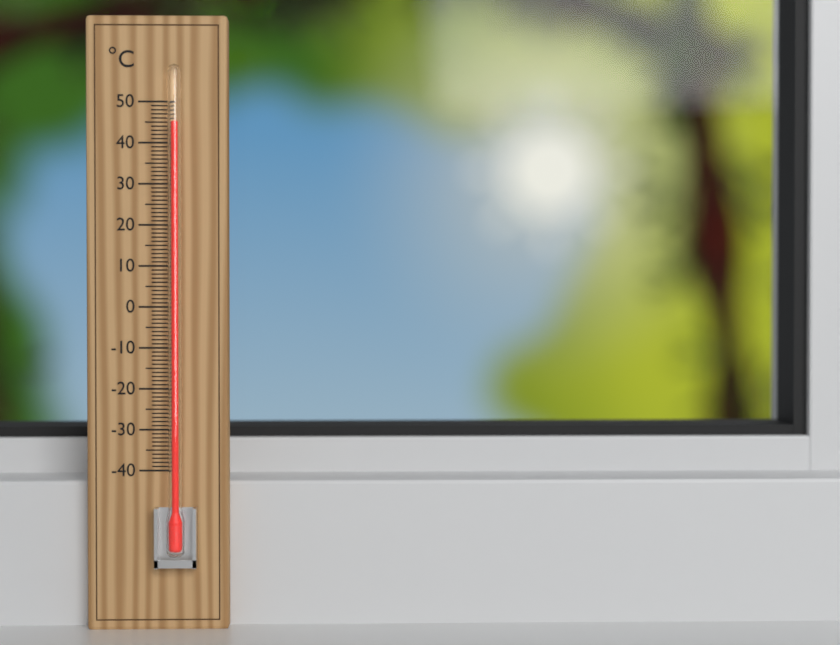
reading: 45 °C
